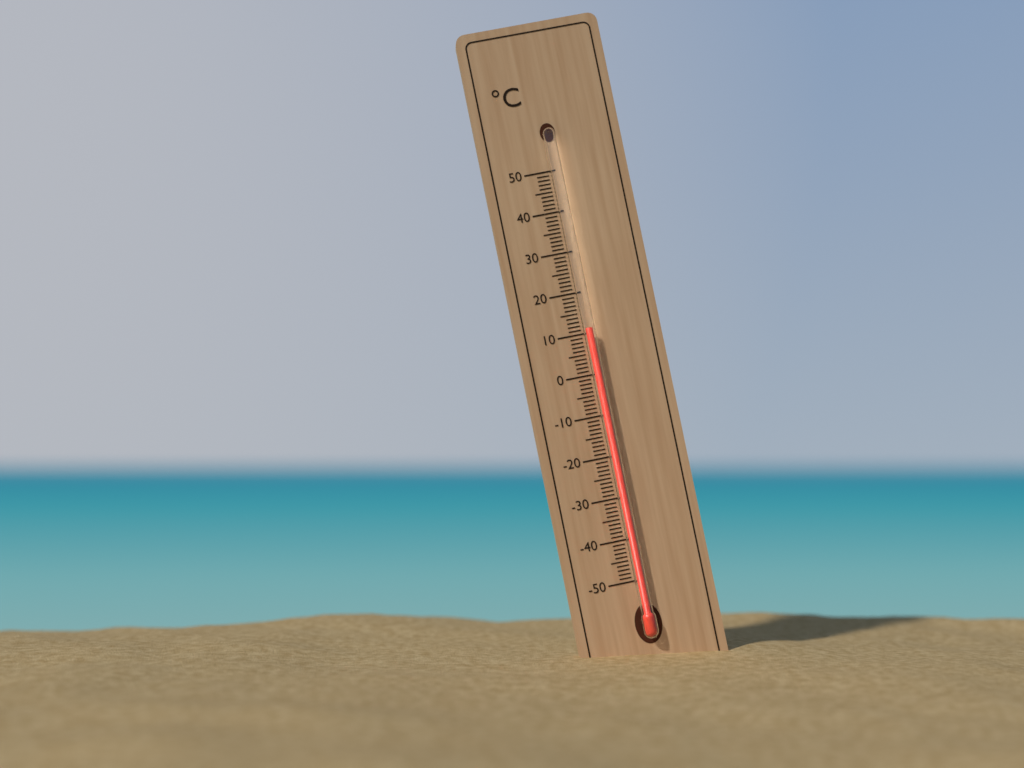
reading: 11 °C
